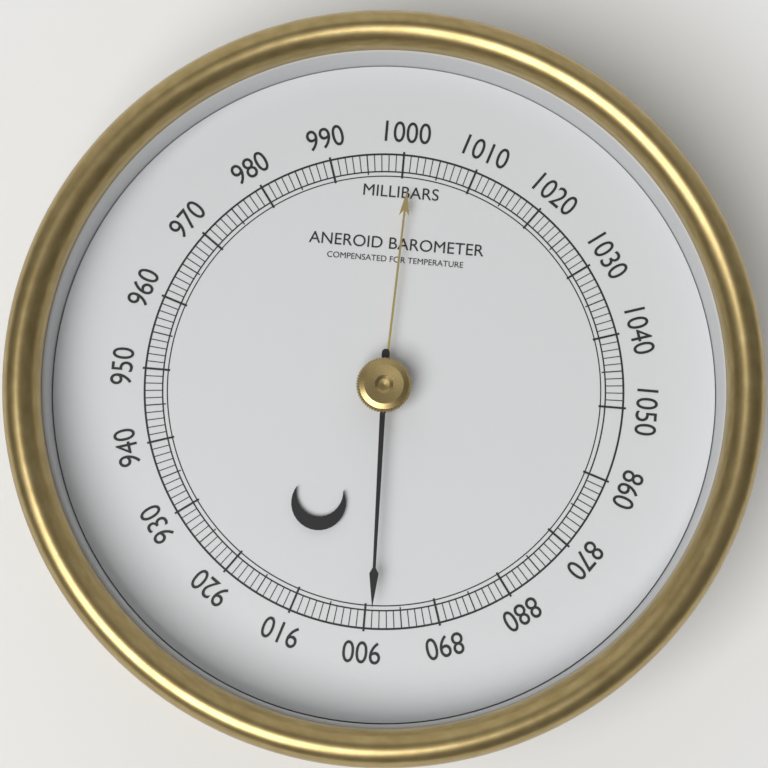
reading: 899 mbar
